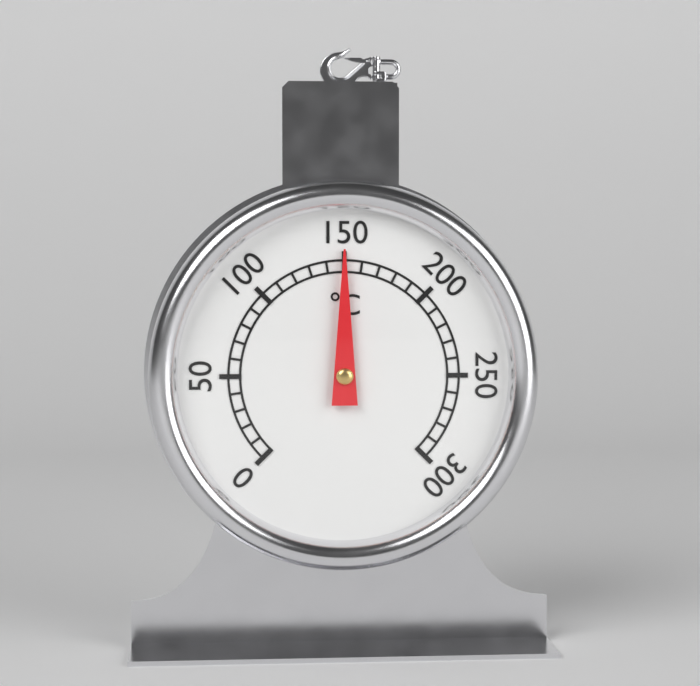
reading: 150 °C
